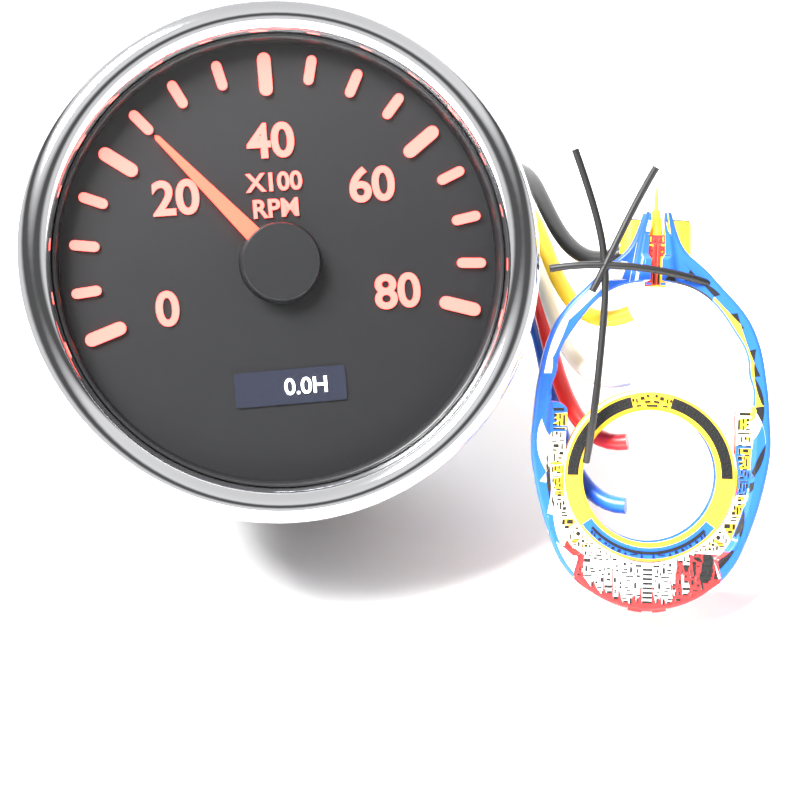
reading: 2500 RPM
